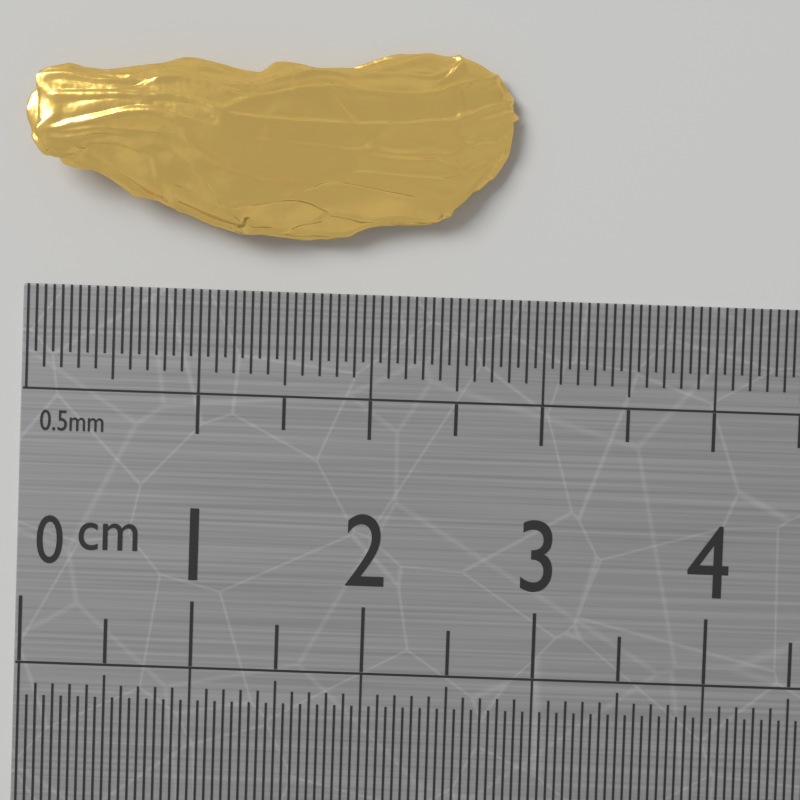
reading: 2.80 cm
